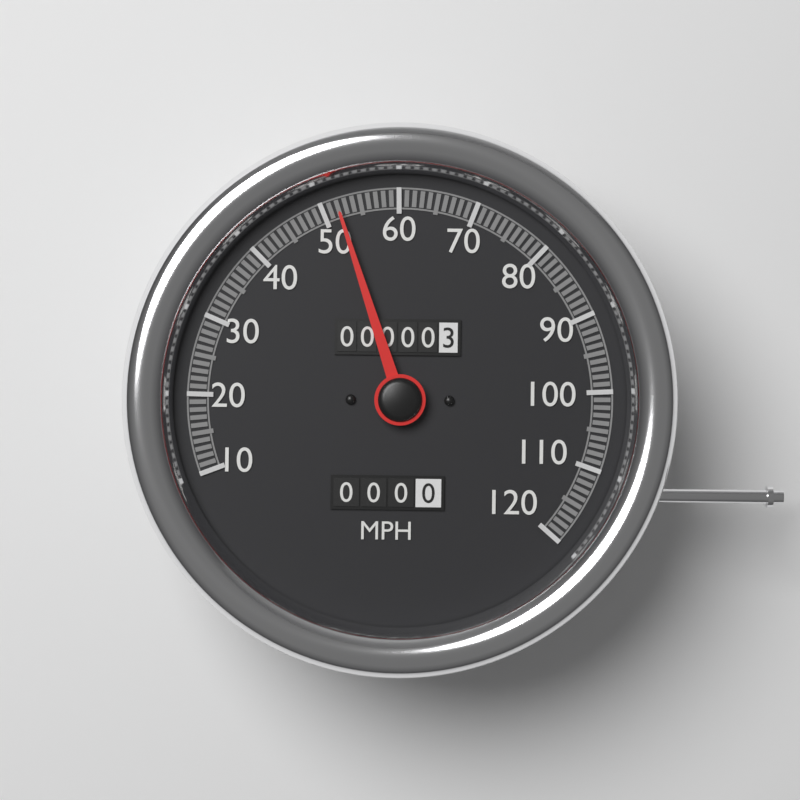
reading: 52 MPH
